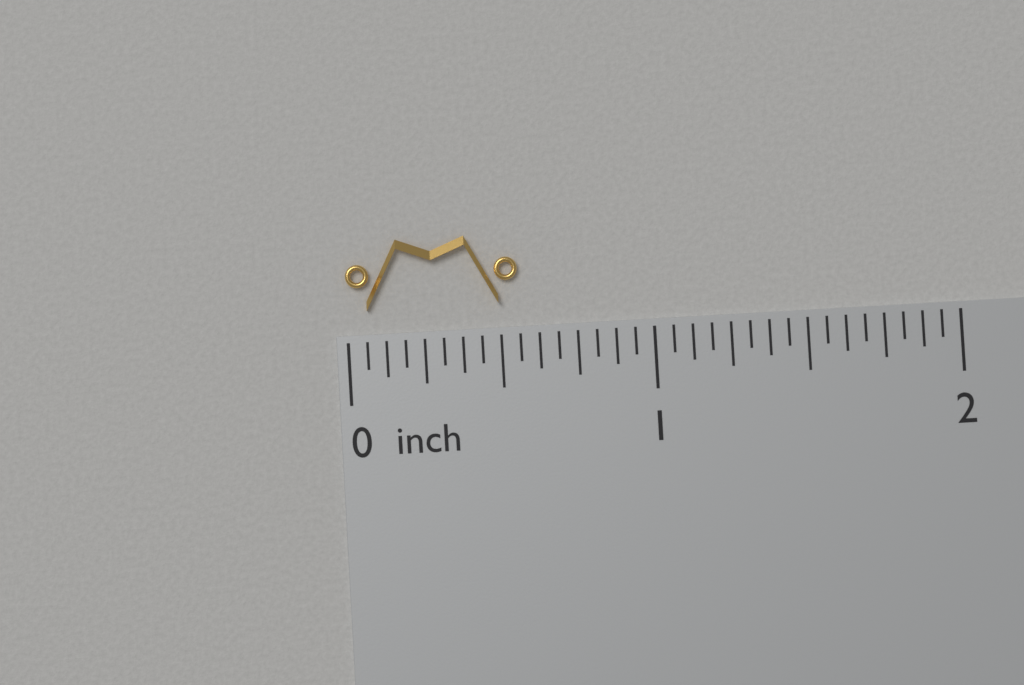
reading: 0.5625 inch
